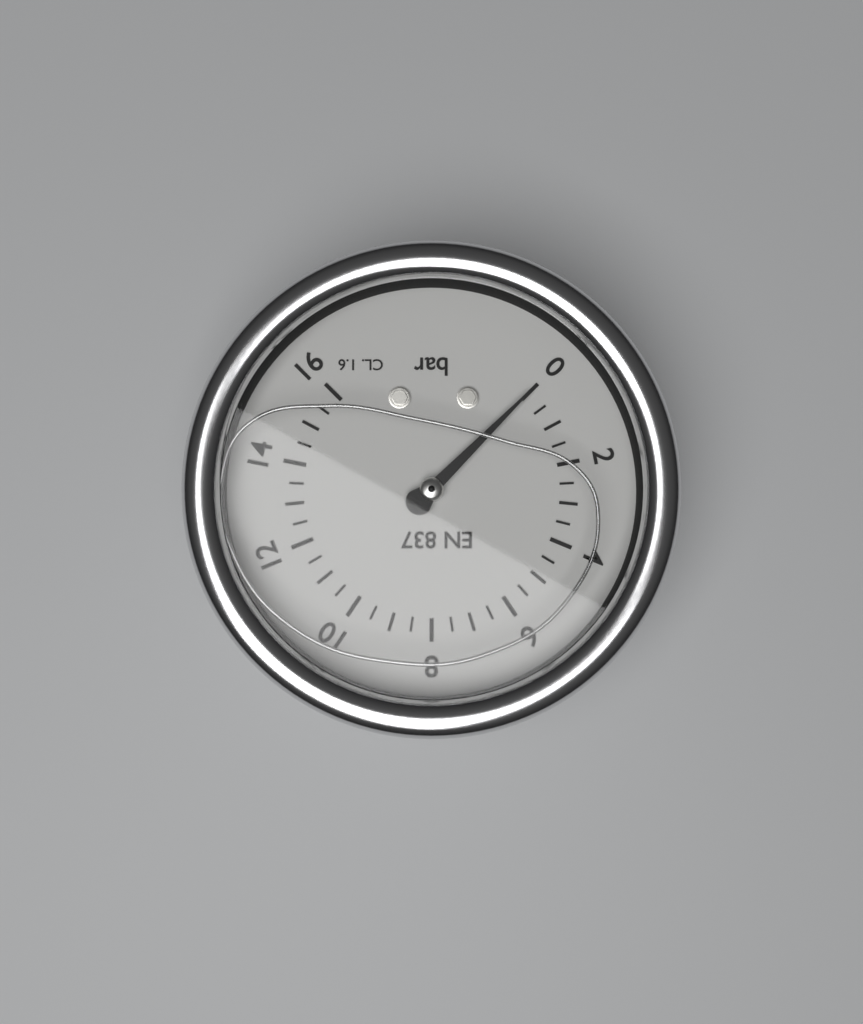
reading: 0.0 bar
